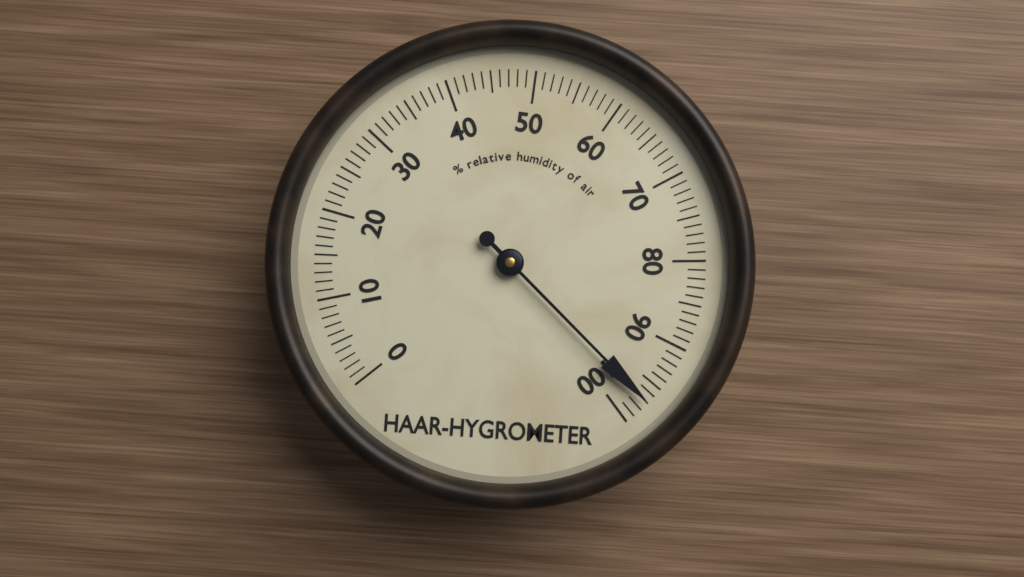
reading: 97 %
